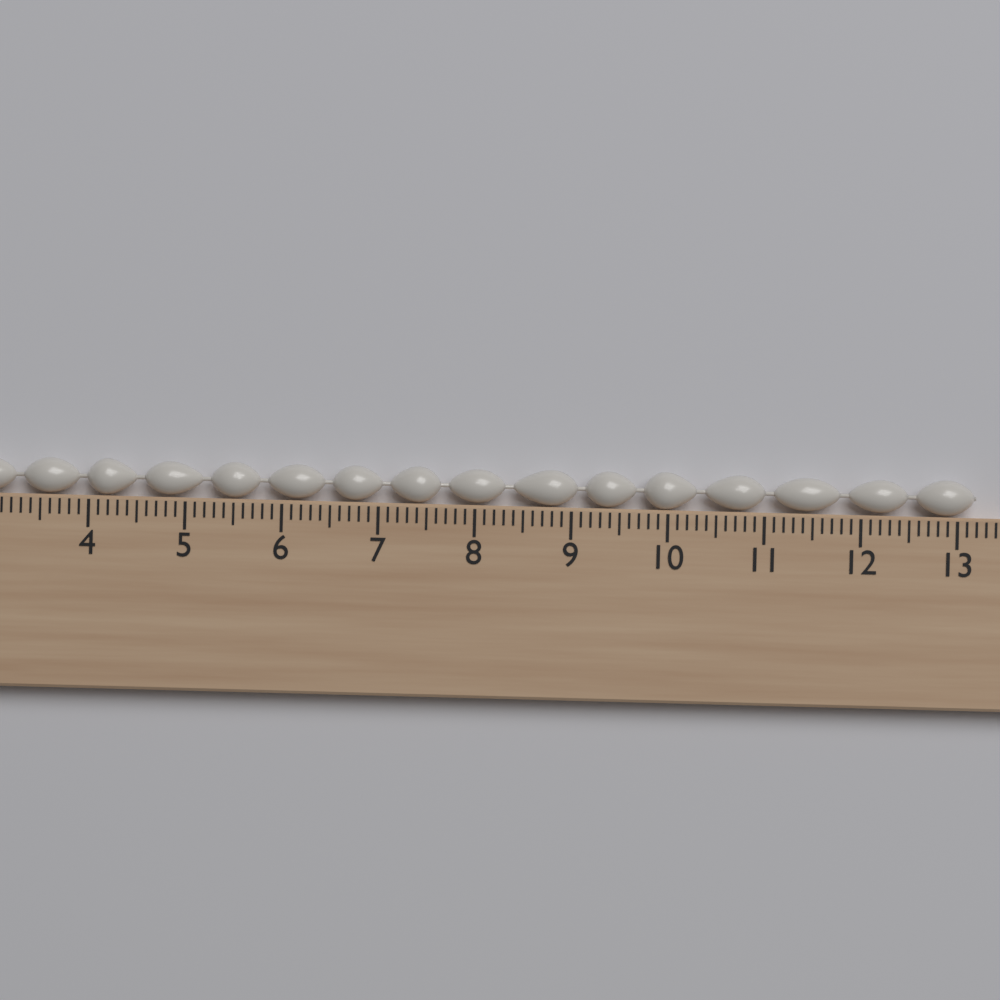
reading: 13.2 cm
